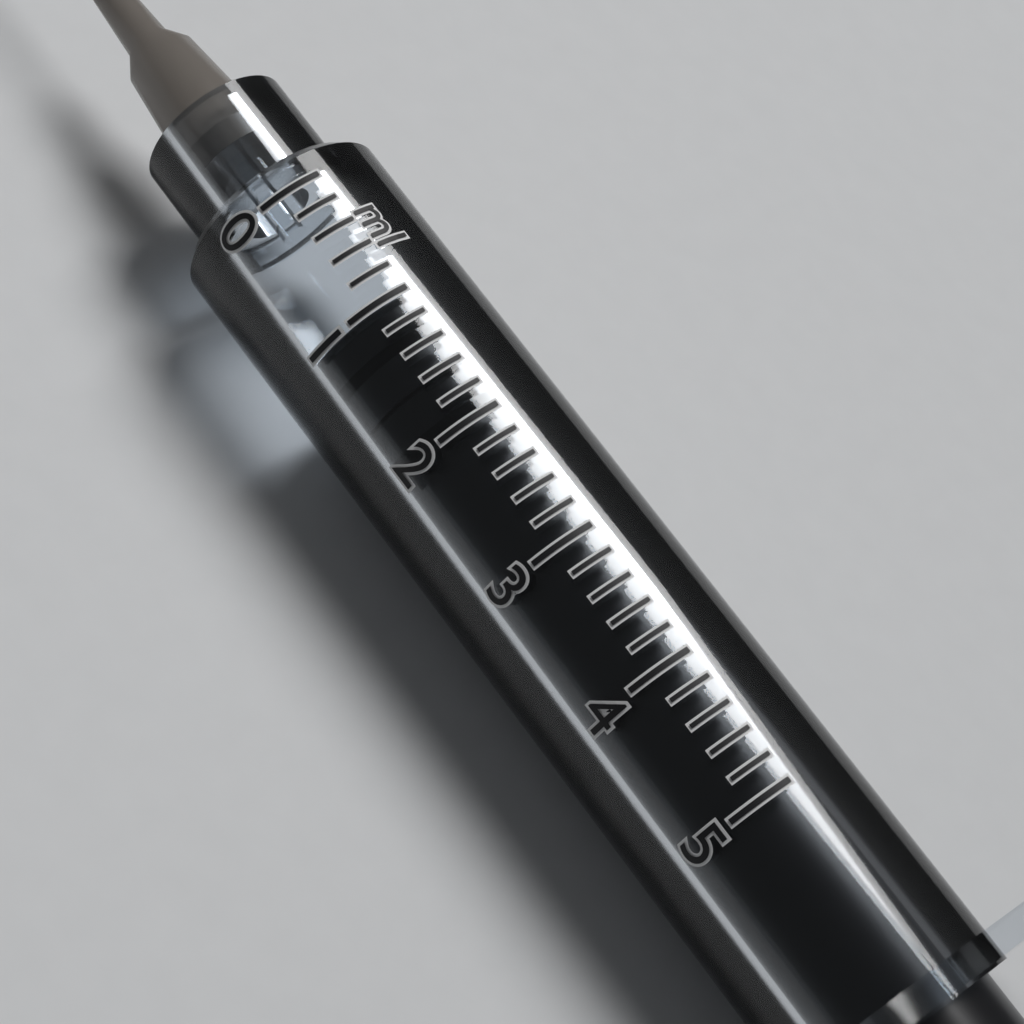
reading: 1.0 ml
